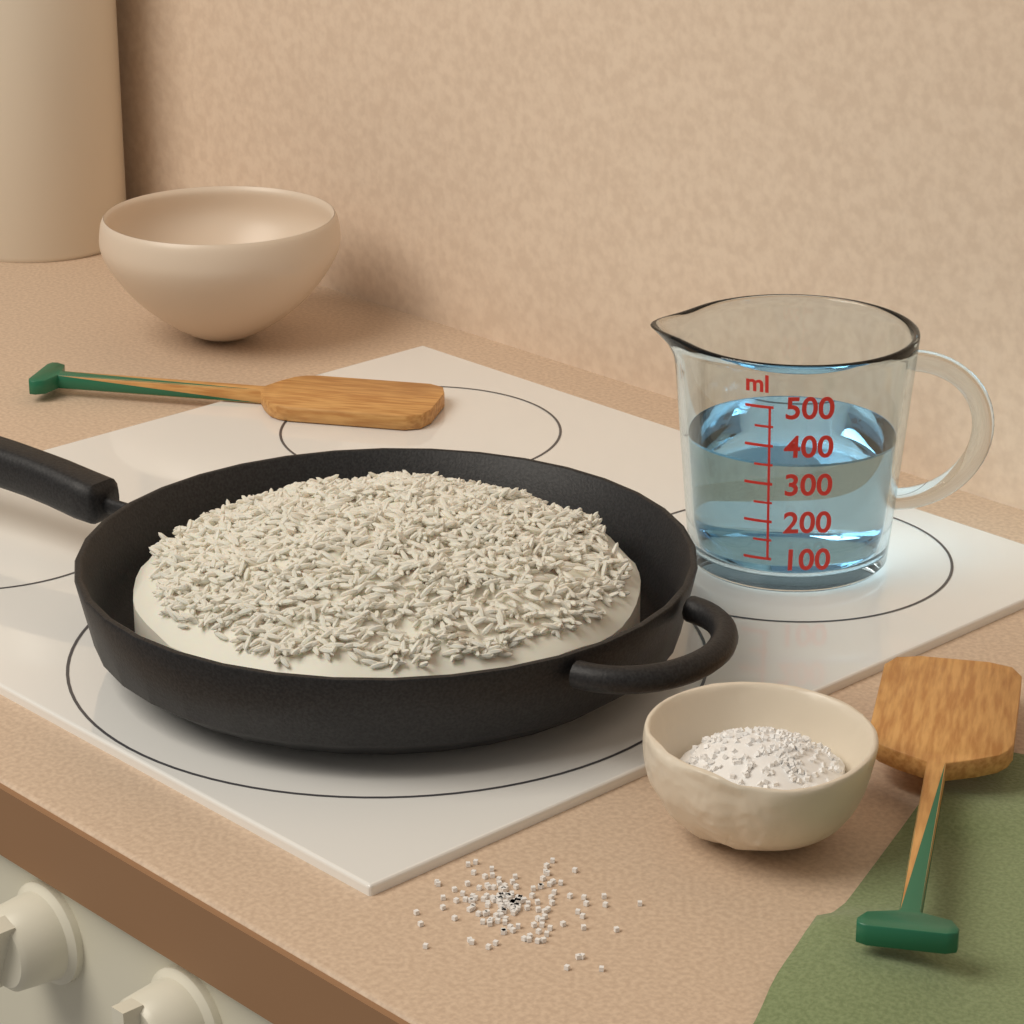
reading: 350 ml
